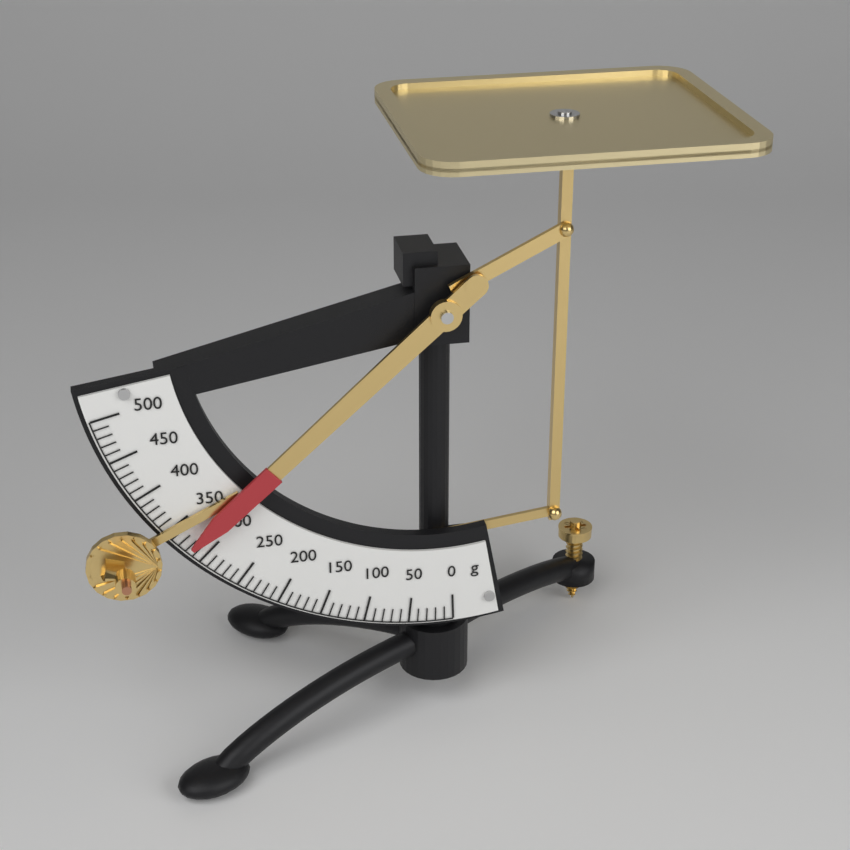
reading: 320 g
